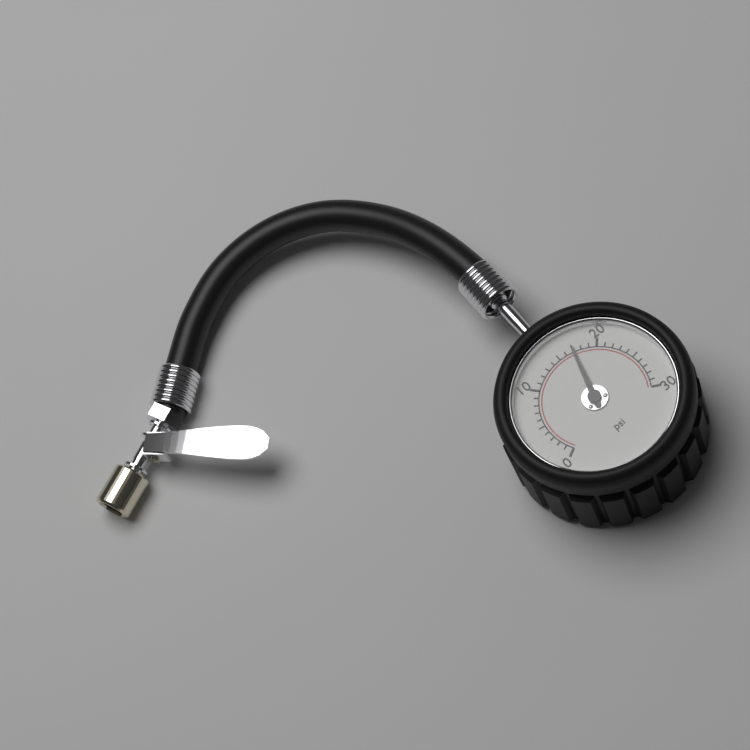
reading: 17 psi
